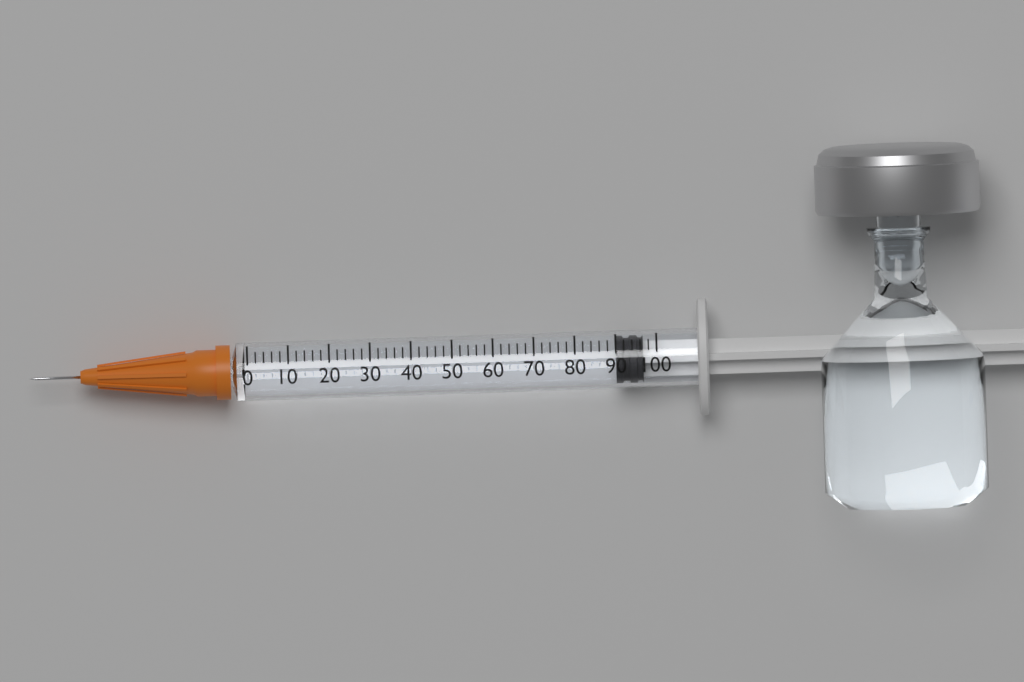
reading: 90 (no unit)
